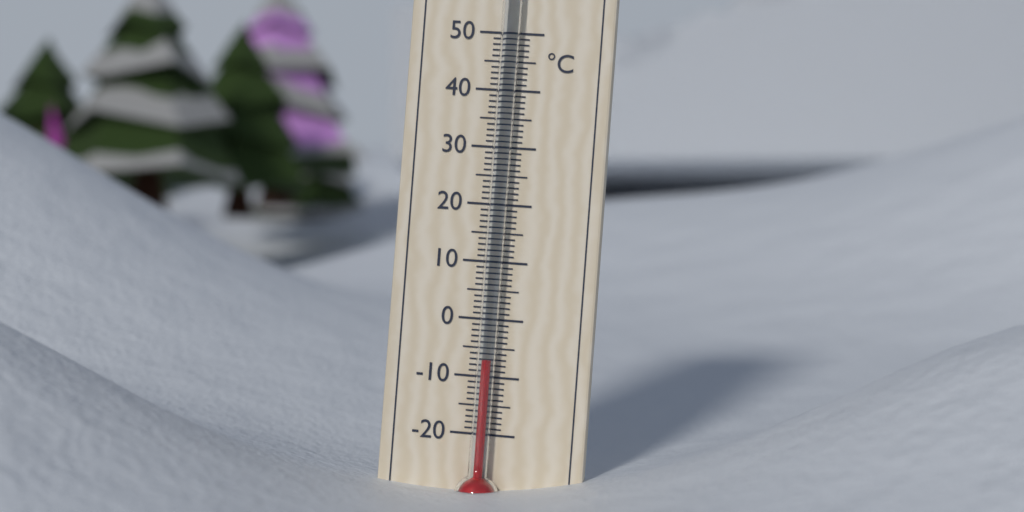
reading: -7 °C
